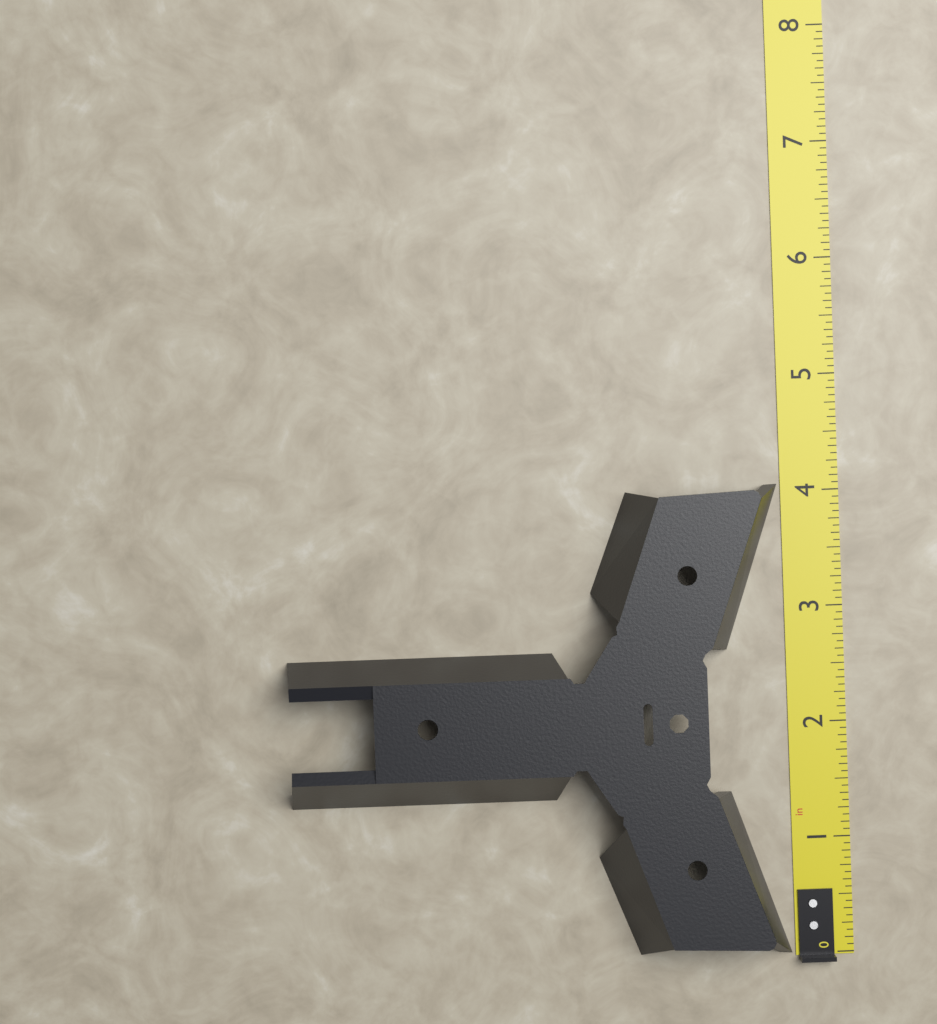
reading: 4.0625 in
